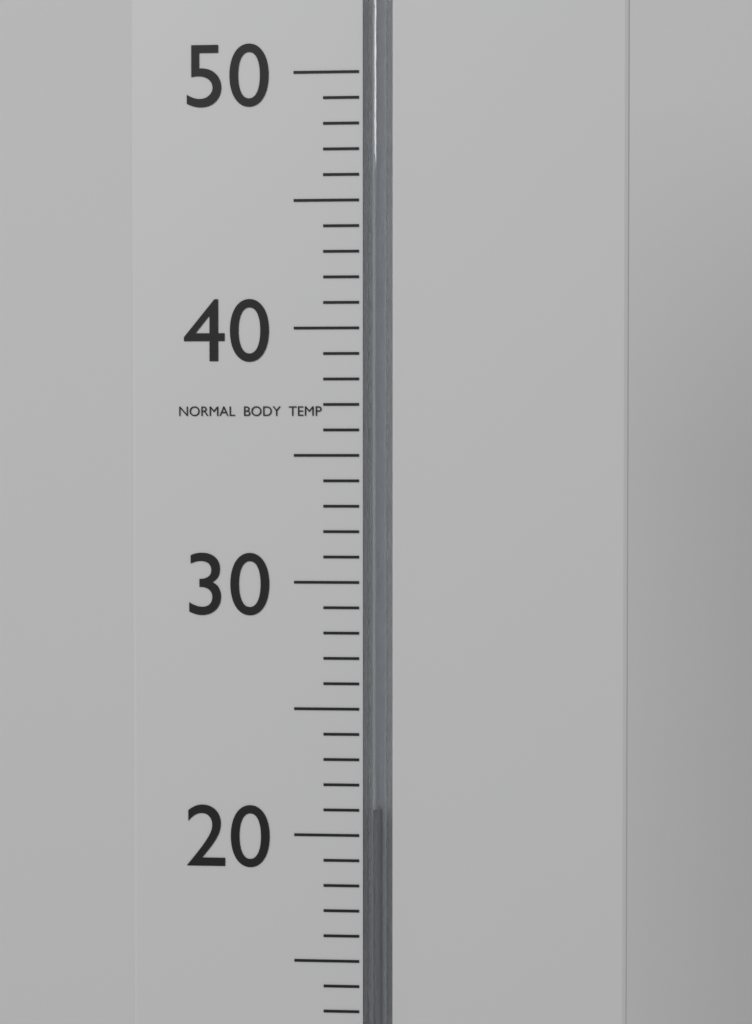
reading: 21 °C
